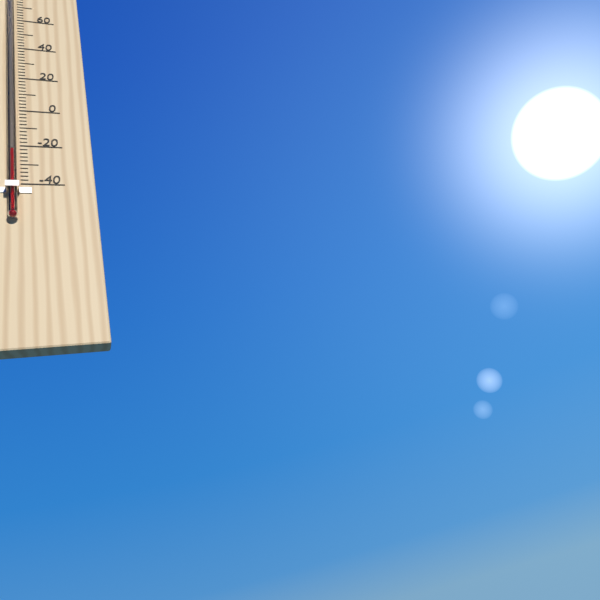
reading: -24 °F
